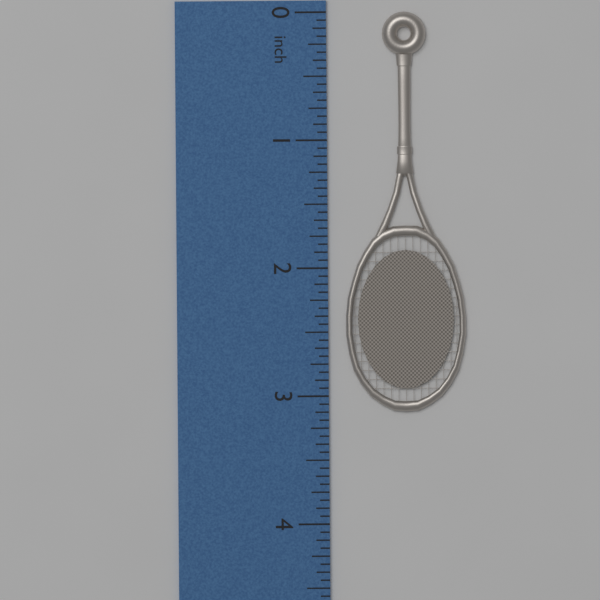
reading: 3.1250 inch
